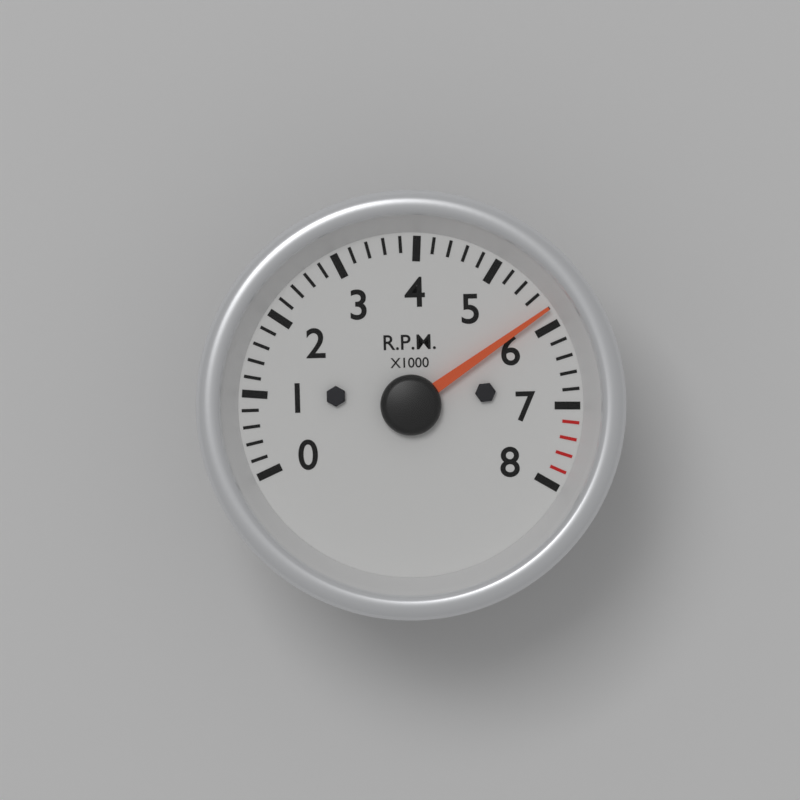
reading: 5800 RPM
